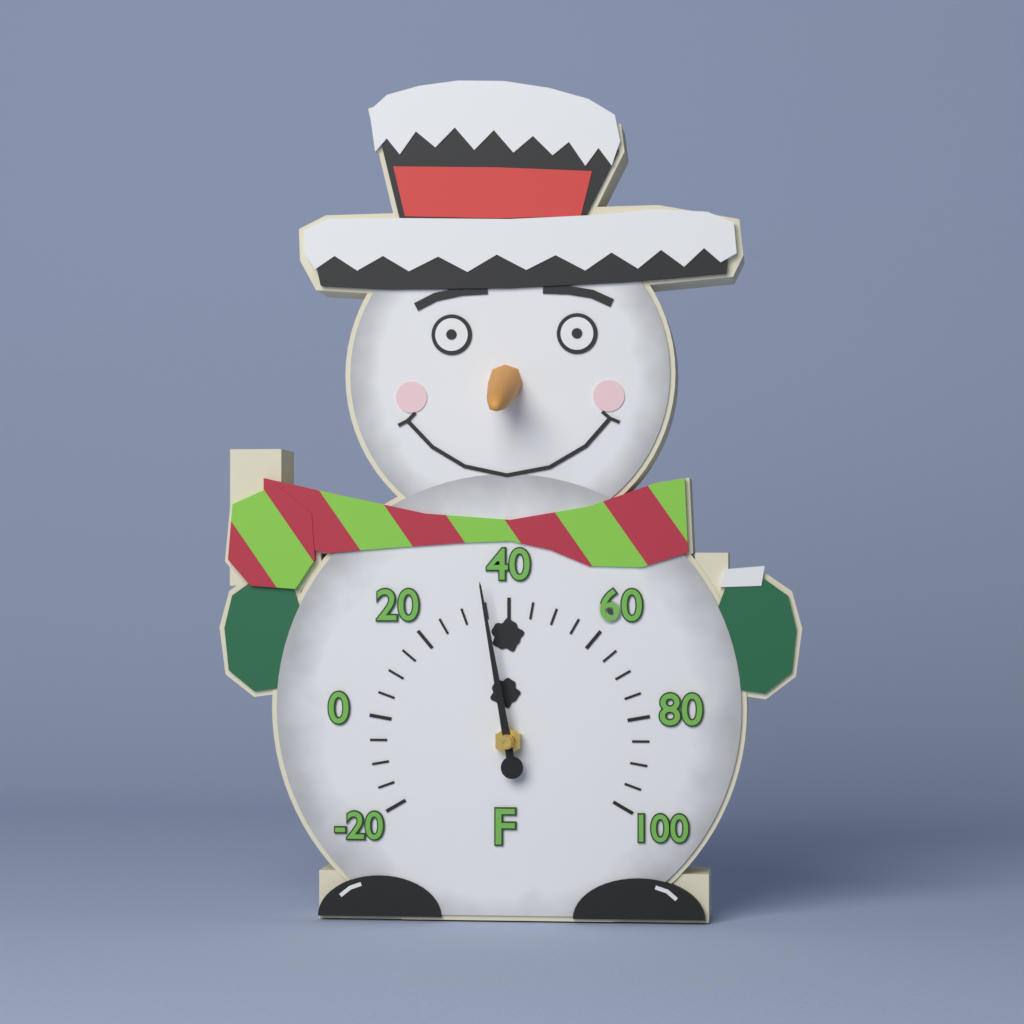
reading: 35 °F
